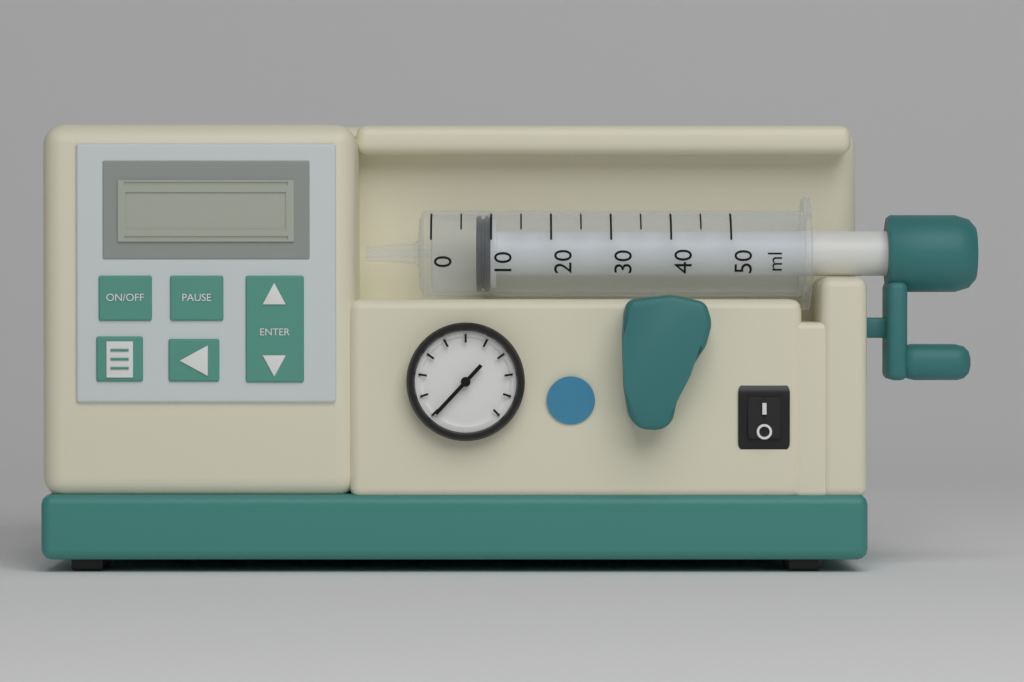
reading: 7.5 ml
